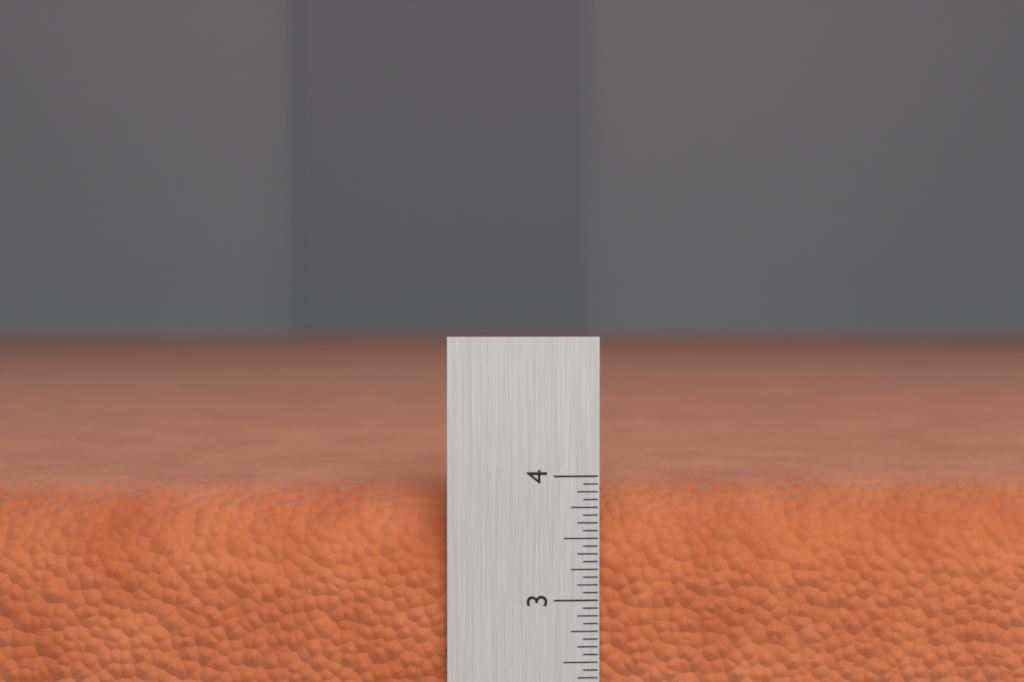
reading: 3.8750 (no unit)
